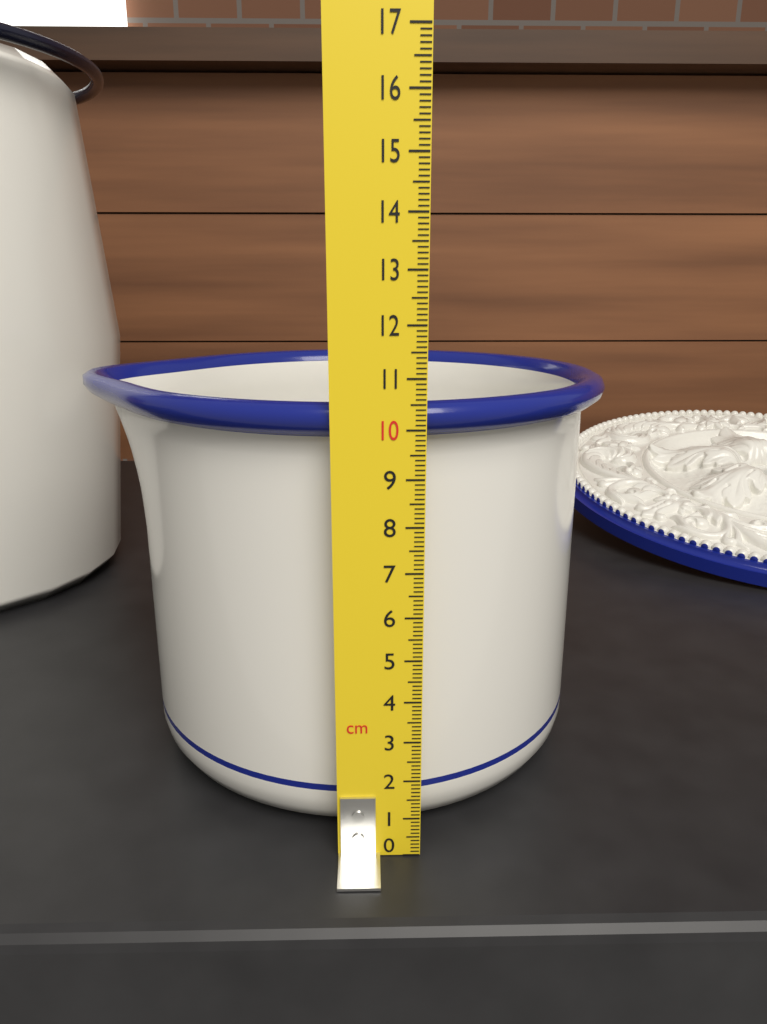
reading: 10.5 cm
